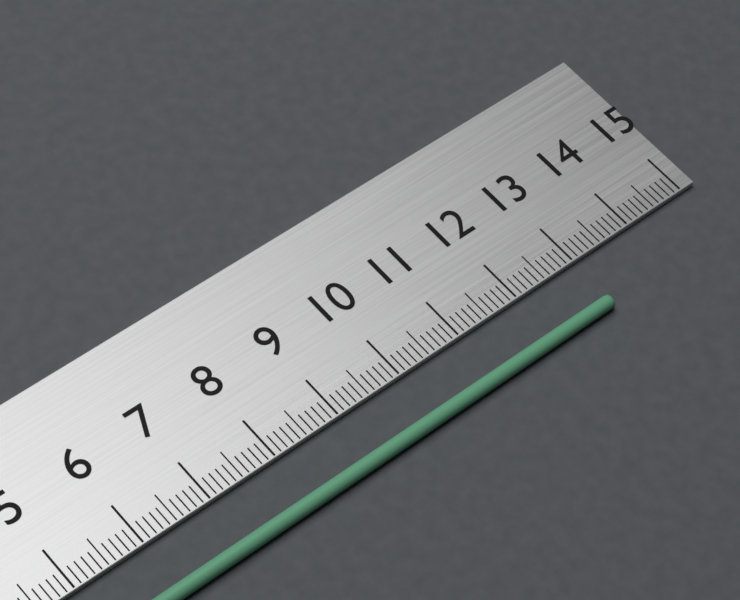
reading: 13.0 cm
